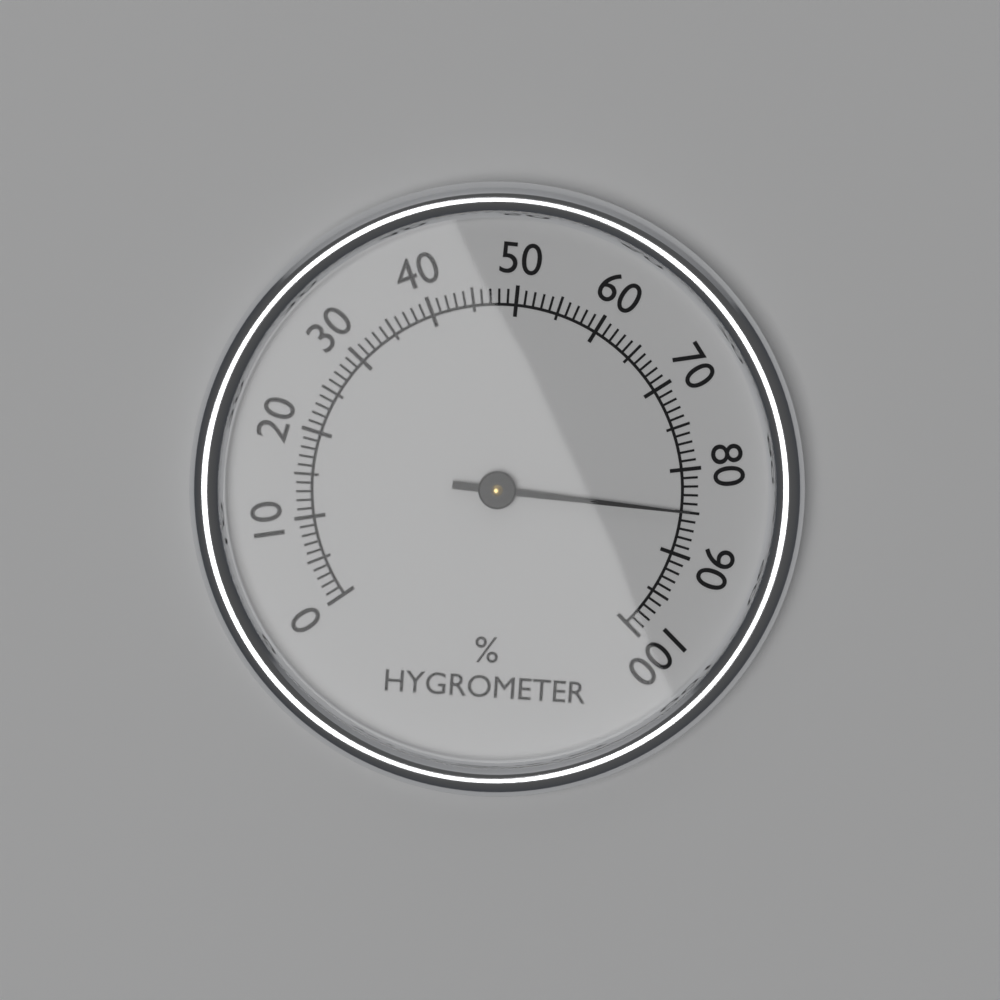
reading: 85 %
